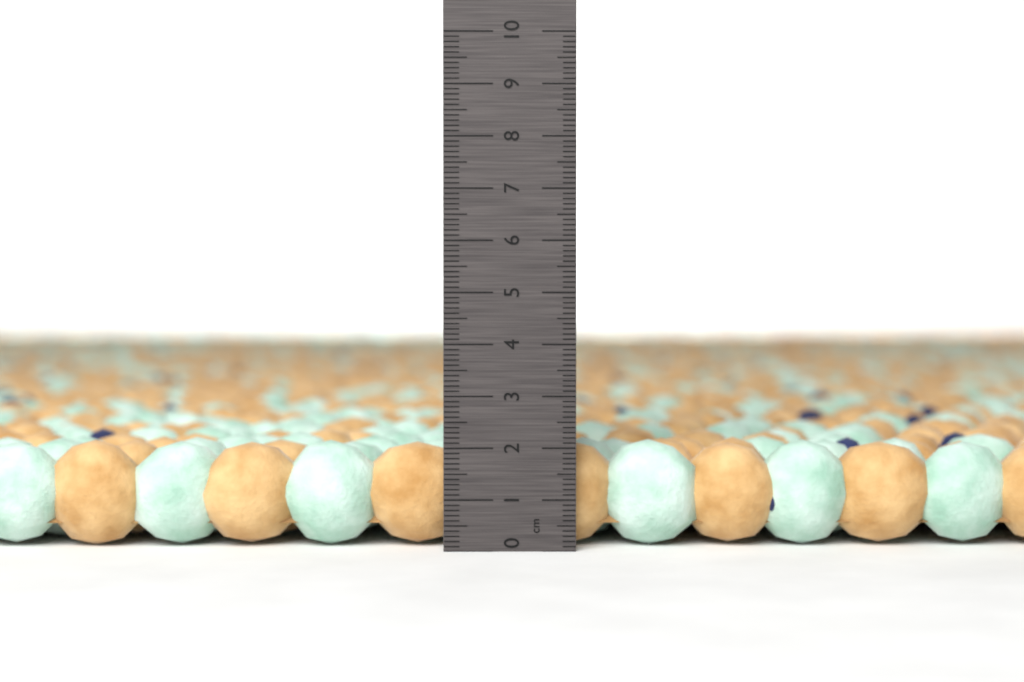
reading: 2.1 cm
